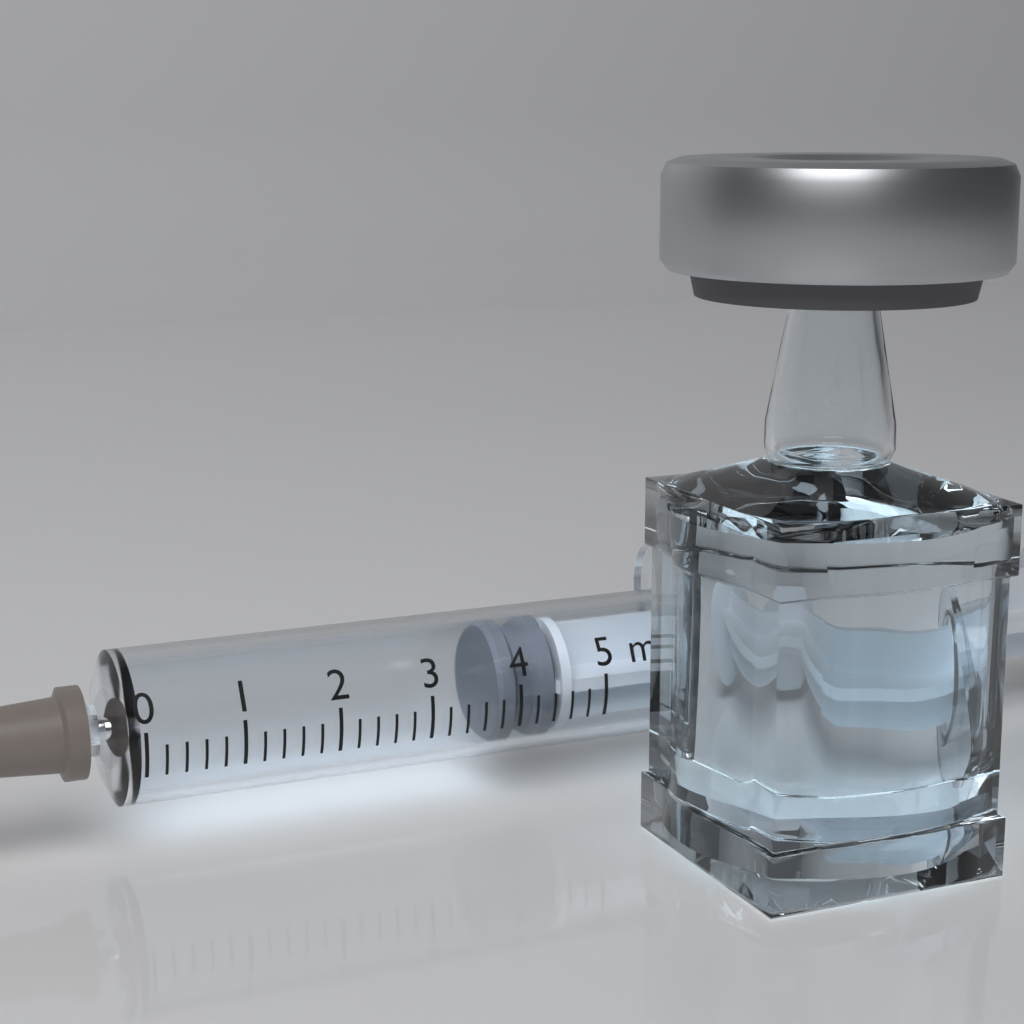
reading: 3.8 ml
